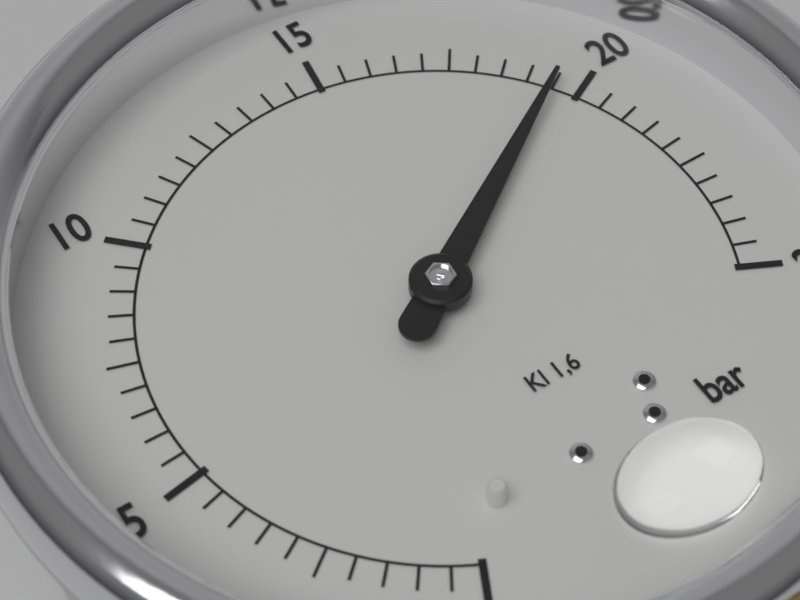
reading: 19.5 bar
